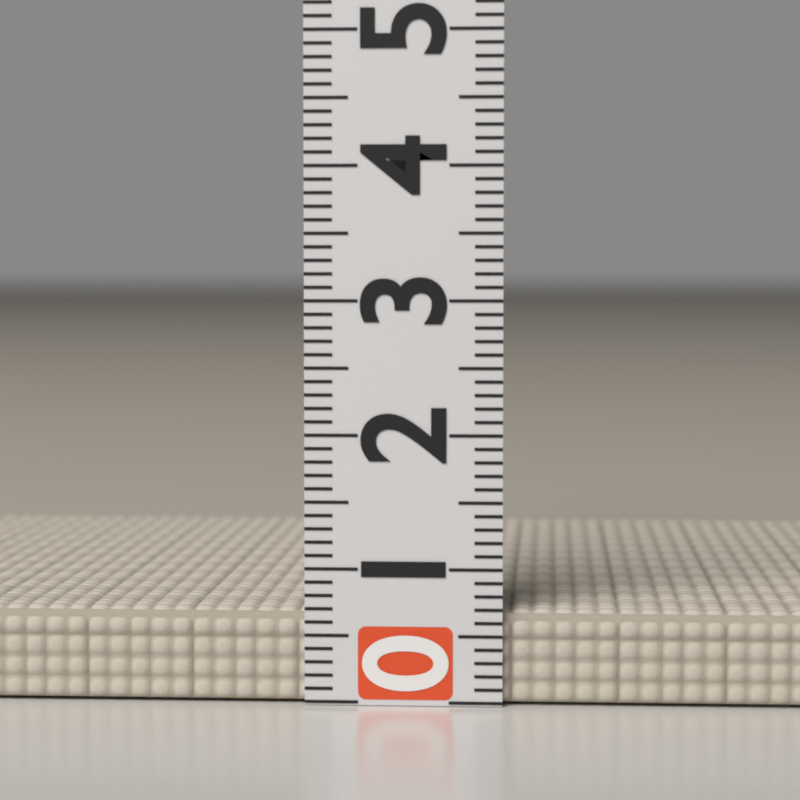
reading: 0.7 (no unit)
